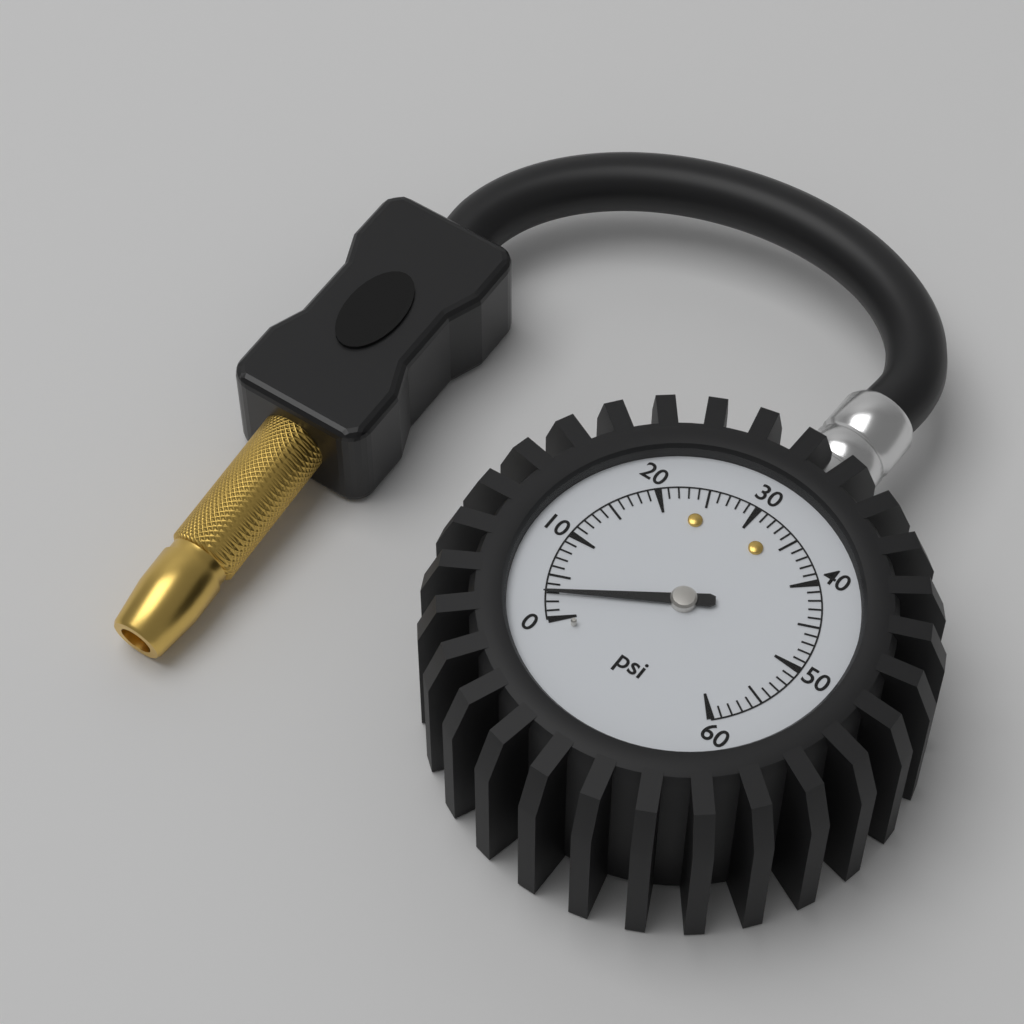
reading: 3 psi
